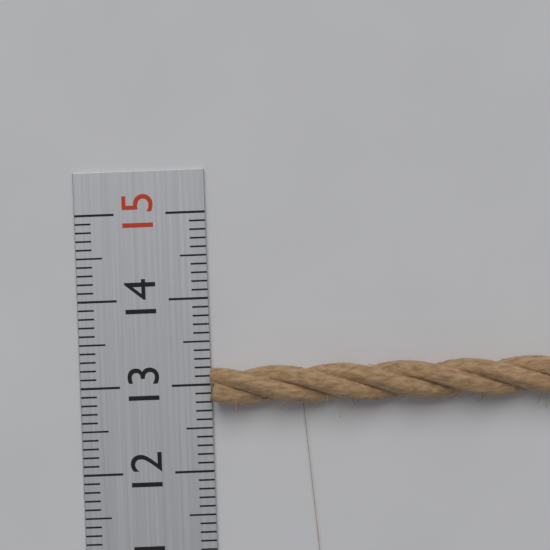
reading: 13.2 (no unit)
